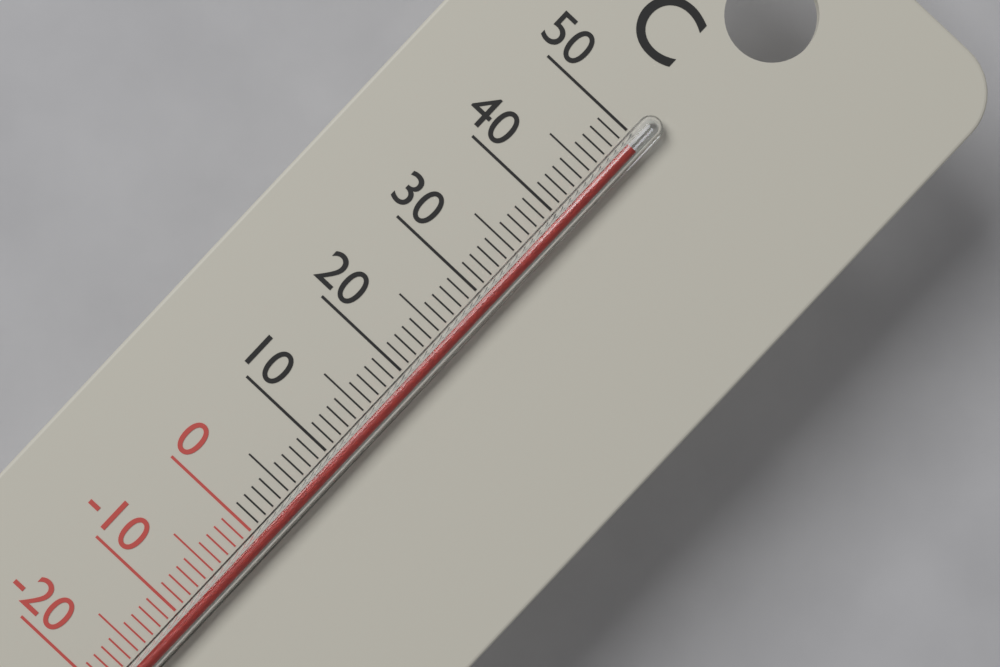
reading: 49 °C
